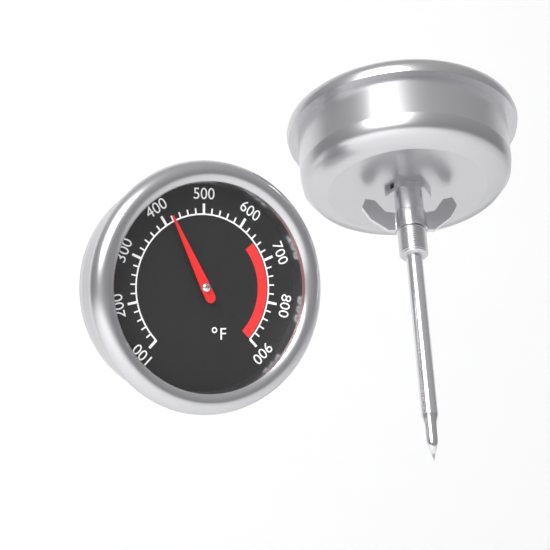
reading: 420 °F
